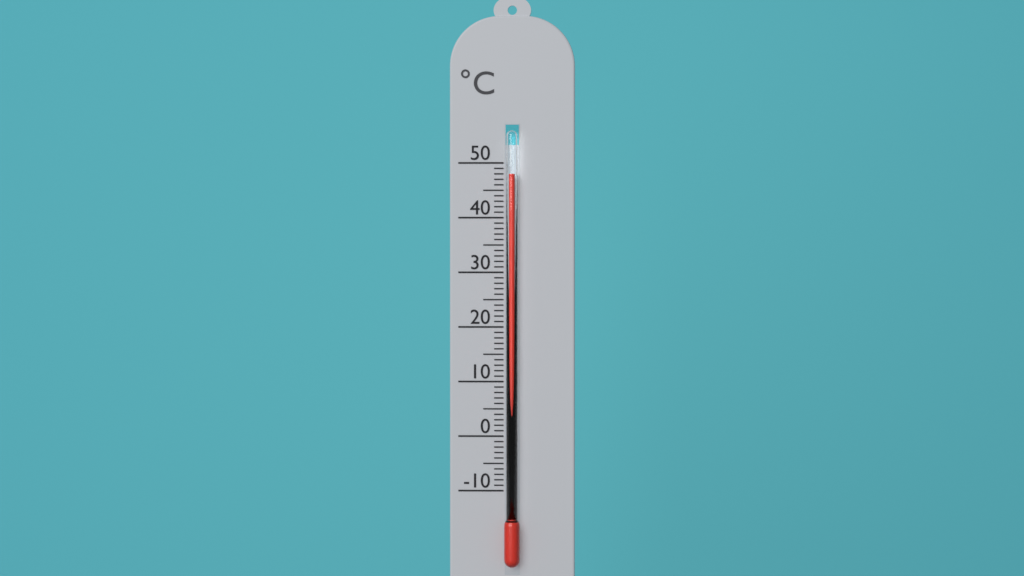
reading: 48 °C
